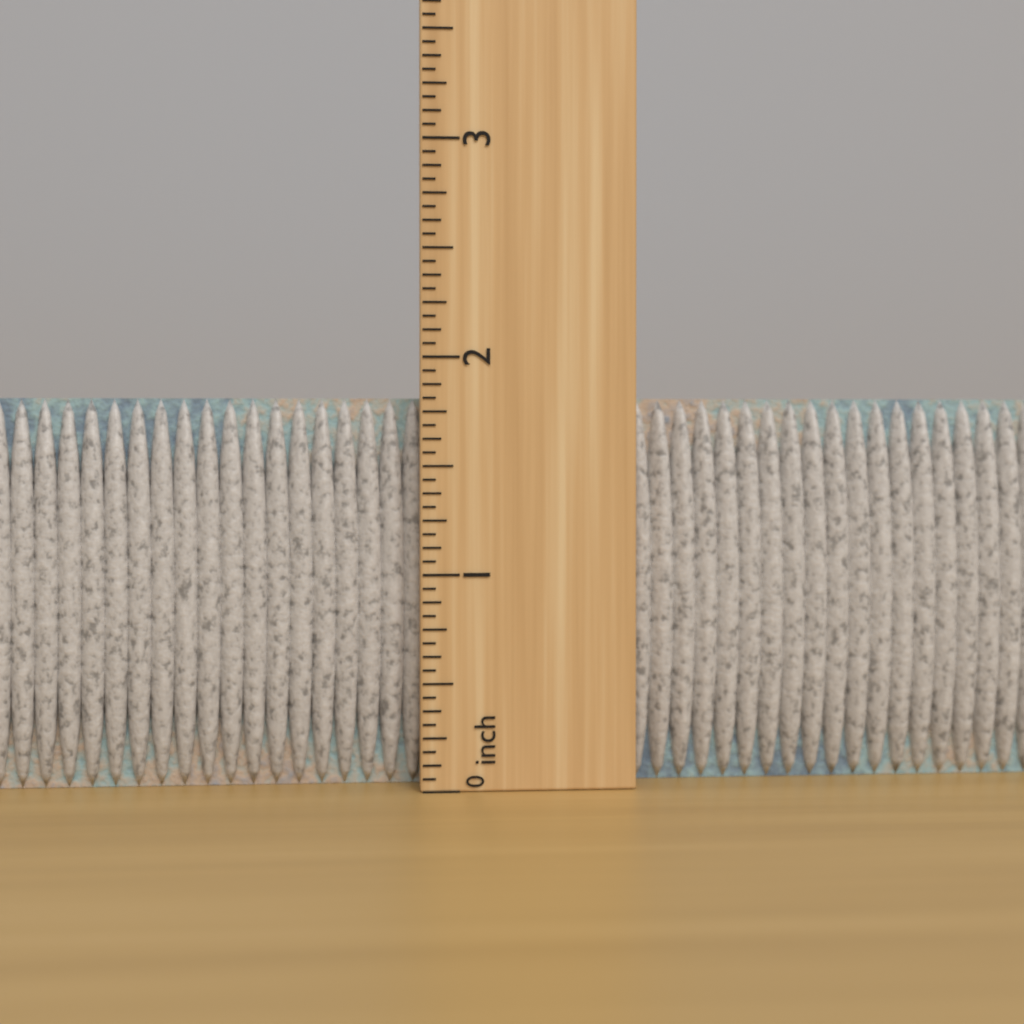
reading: 1.8125 inch
